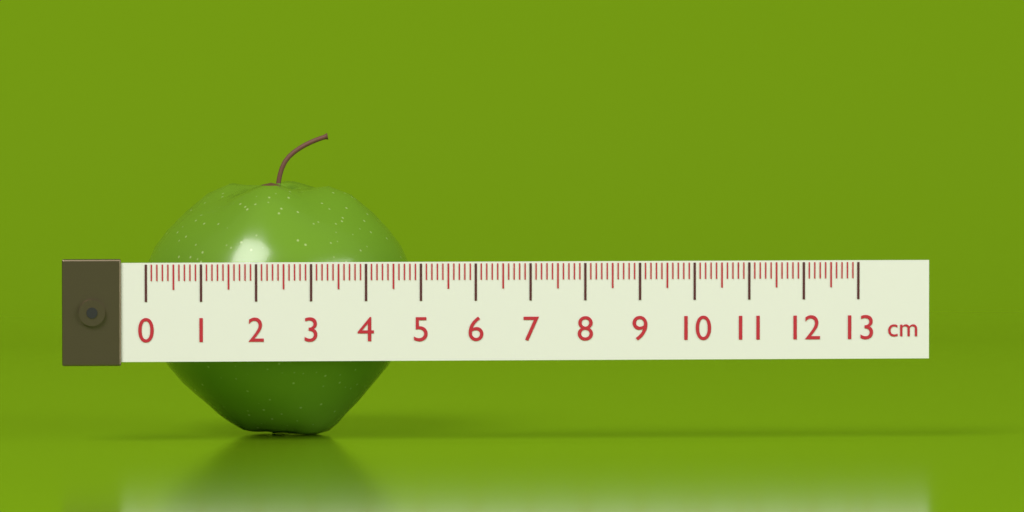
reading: 5.0 cm
